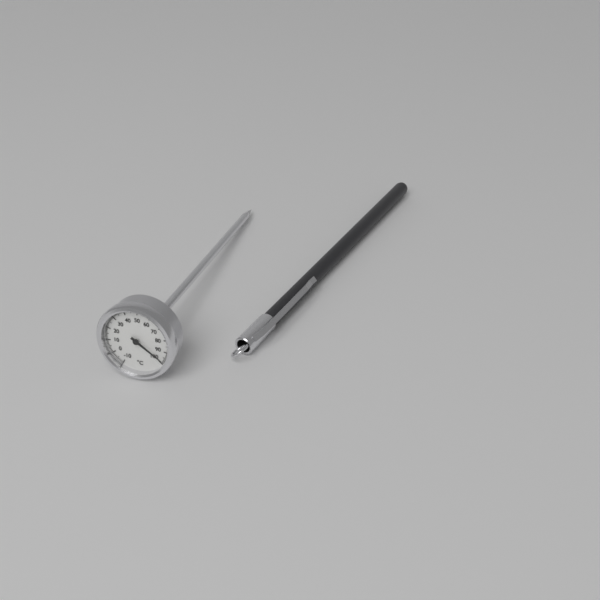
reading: 98 °C
